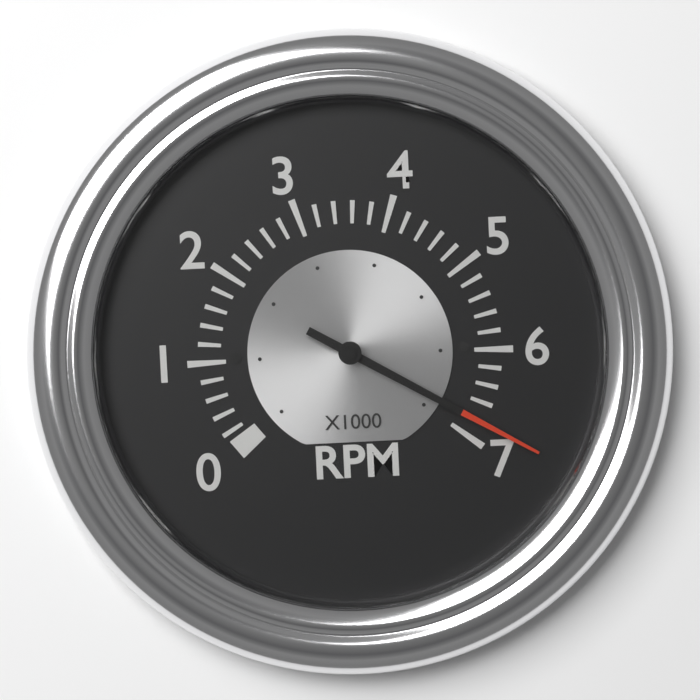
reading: 6.8 x1000 RPM
